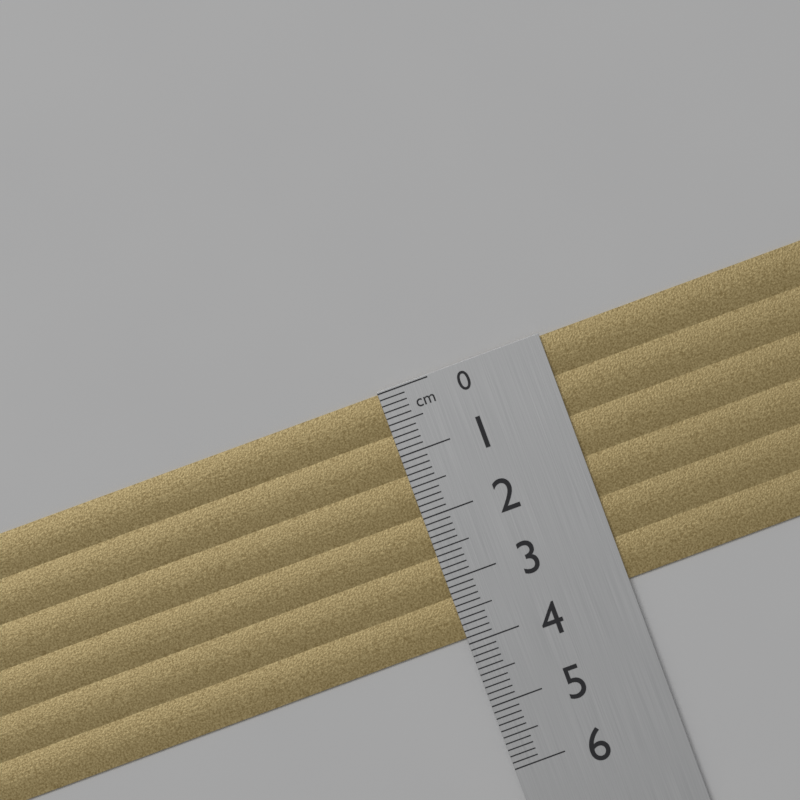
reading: 3.9 cm
